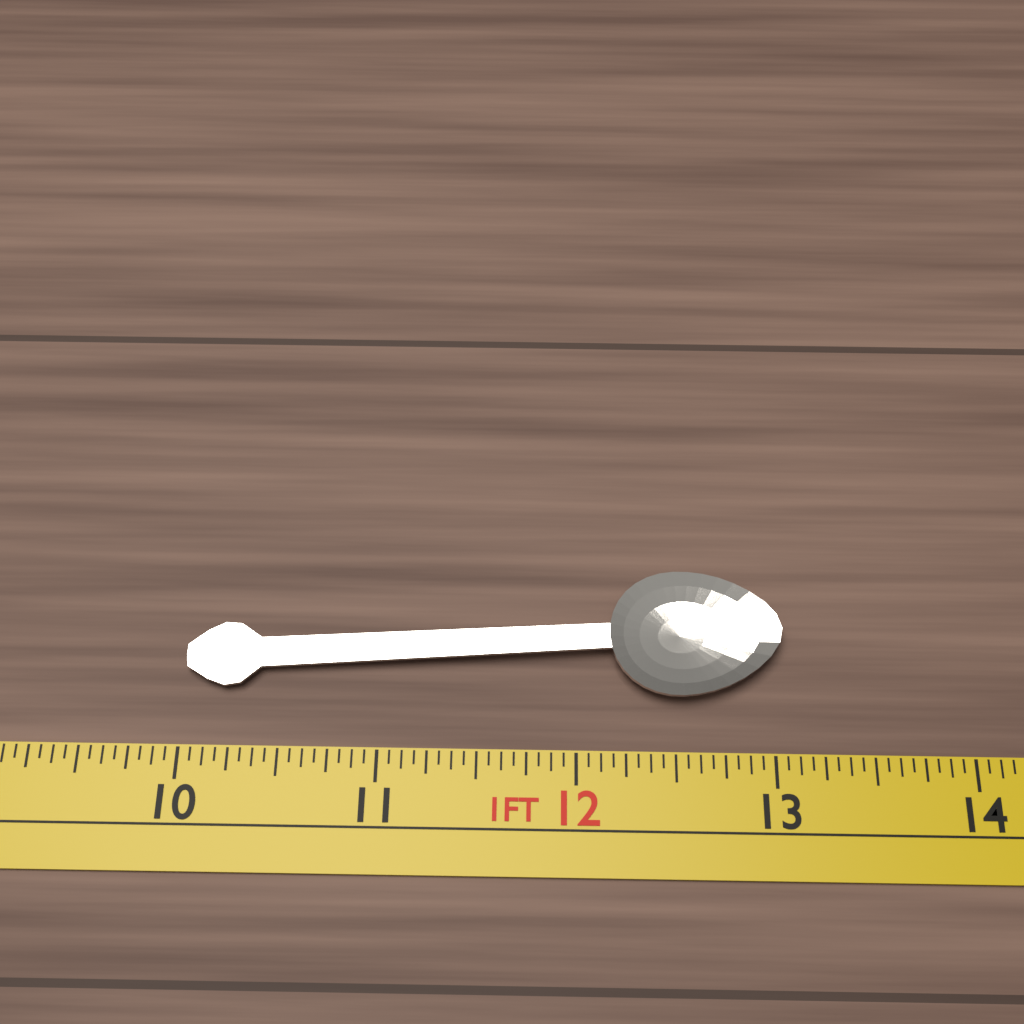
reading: 13.0625 in
